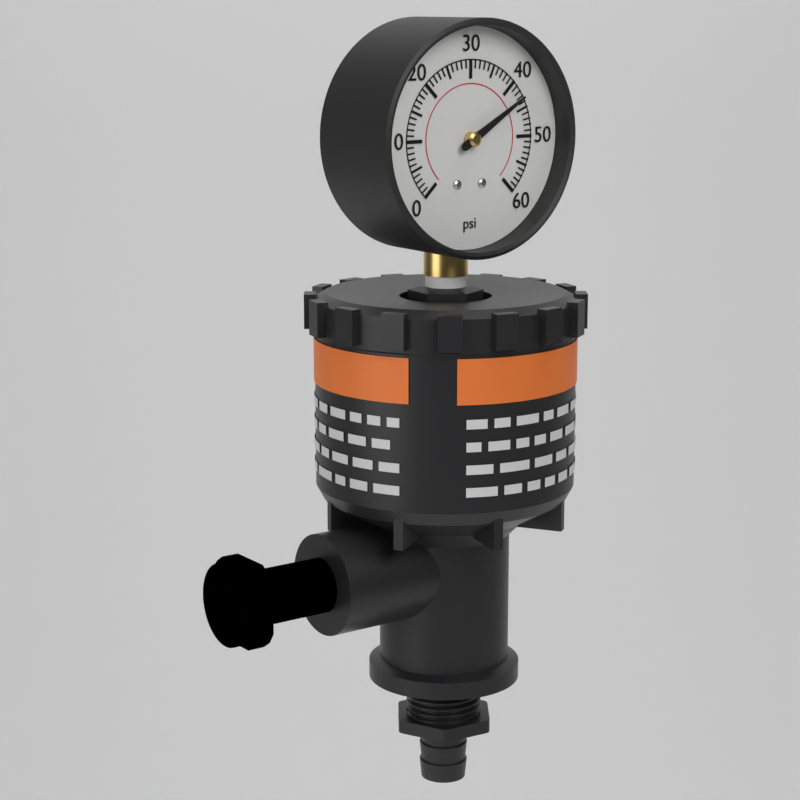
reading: 43 psi
